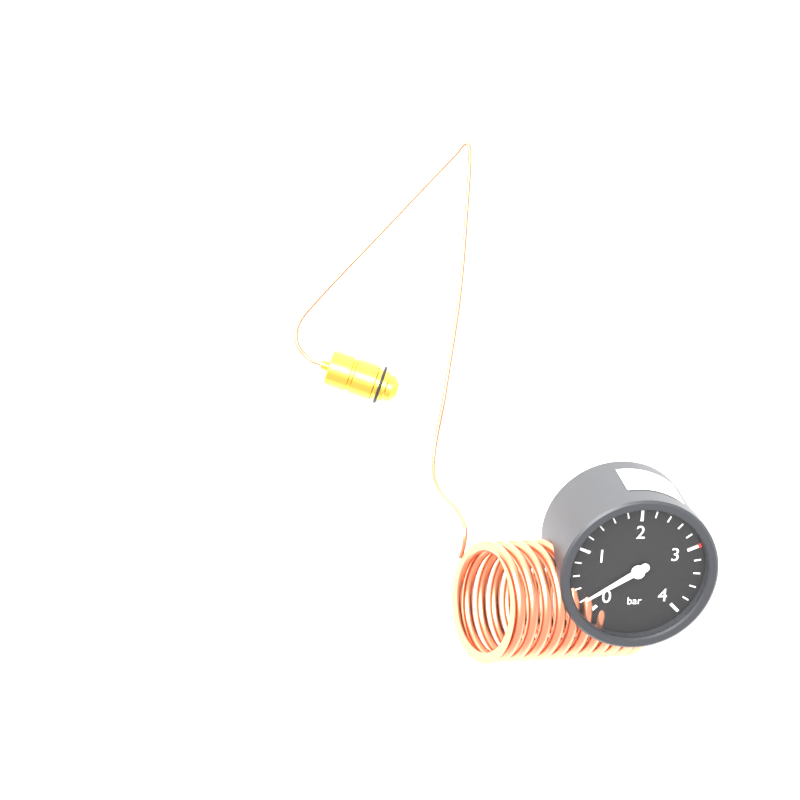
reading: 0.2 bar
